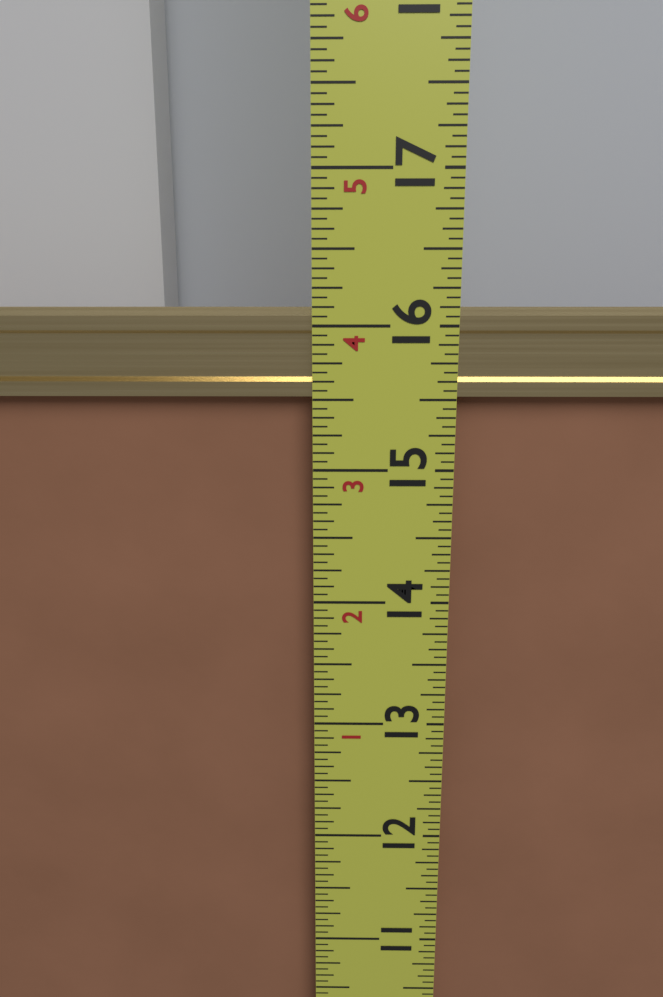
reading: 16.1250 in
